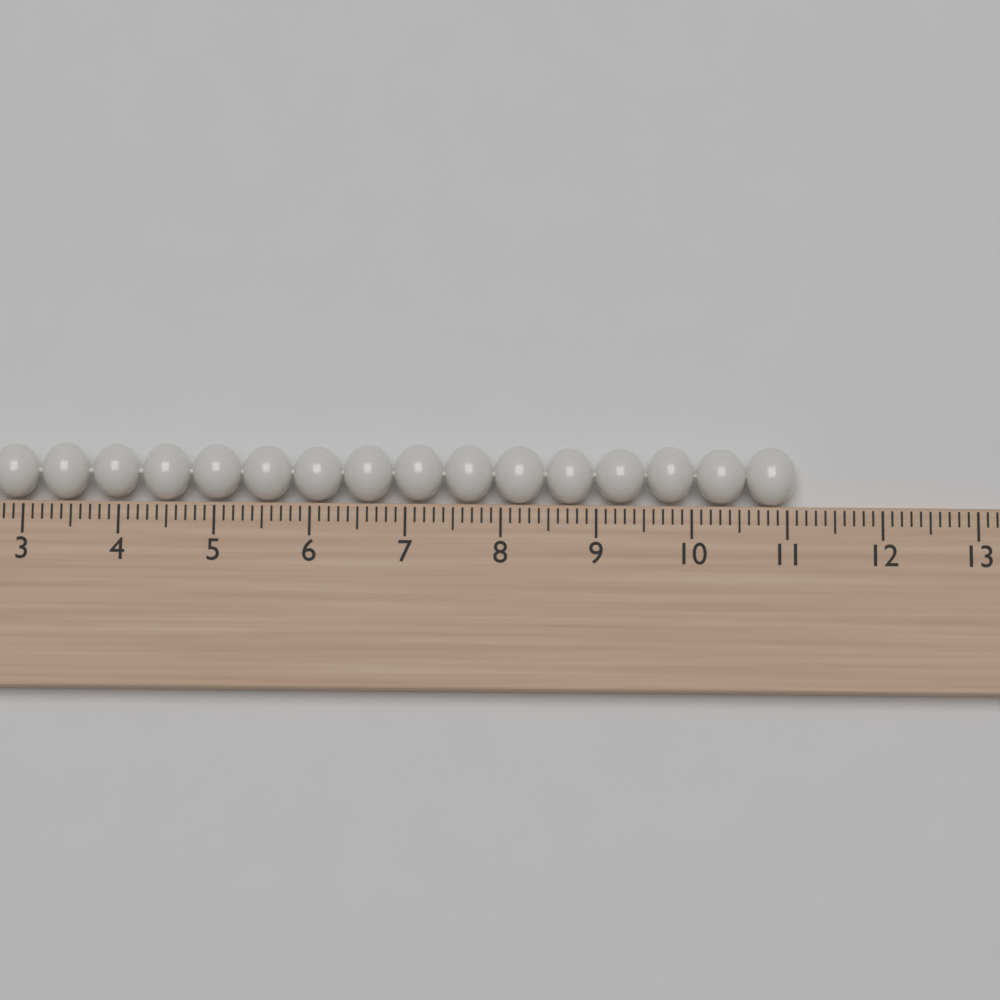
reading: 11.1 cm
